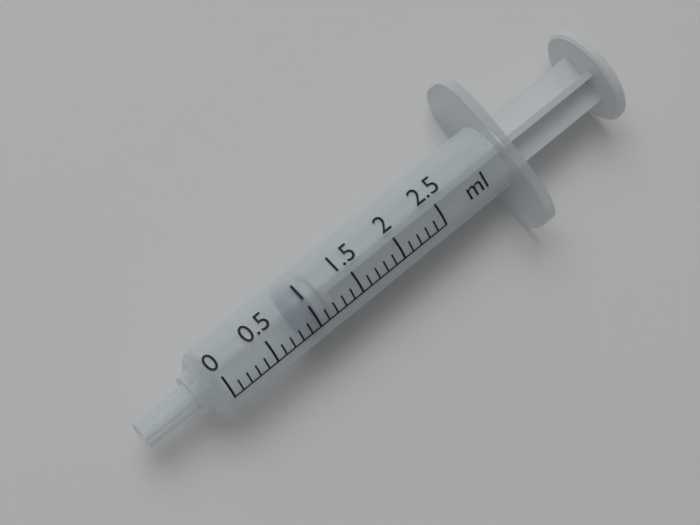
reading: 0.9 ml
